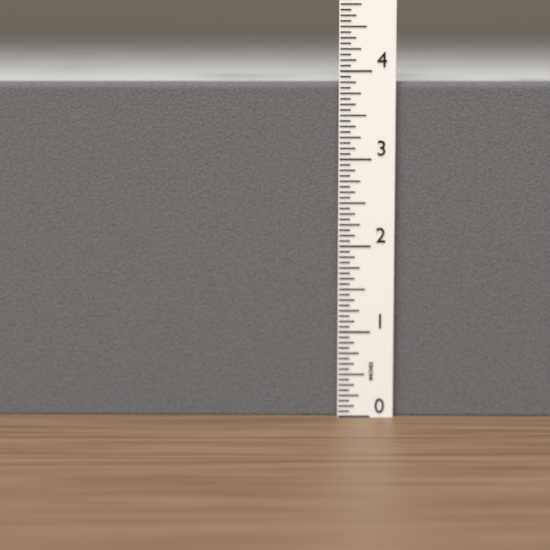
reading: 3.8750 in
